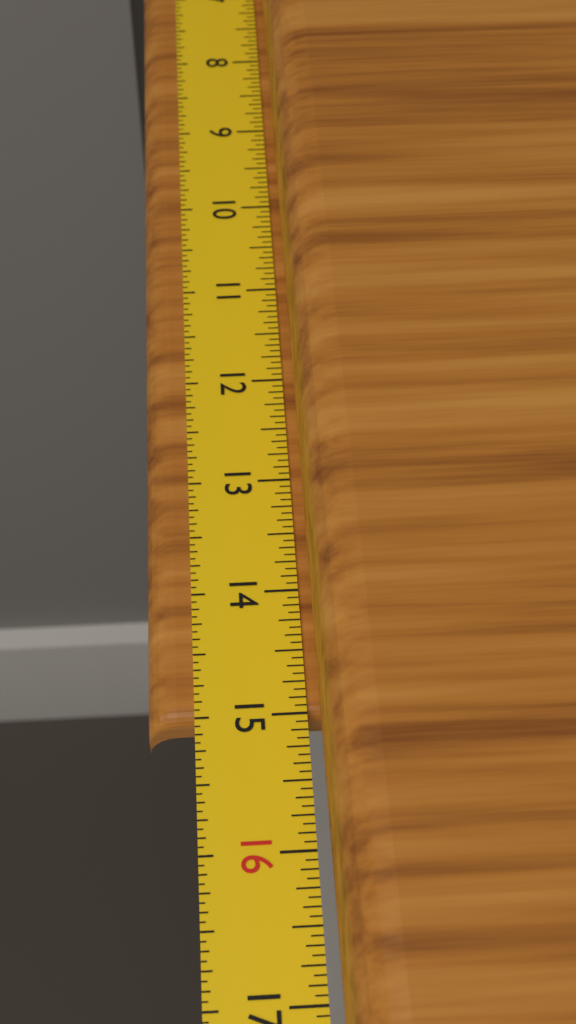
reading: 15.0000 in
